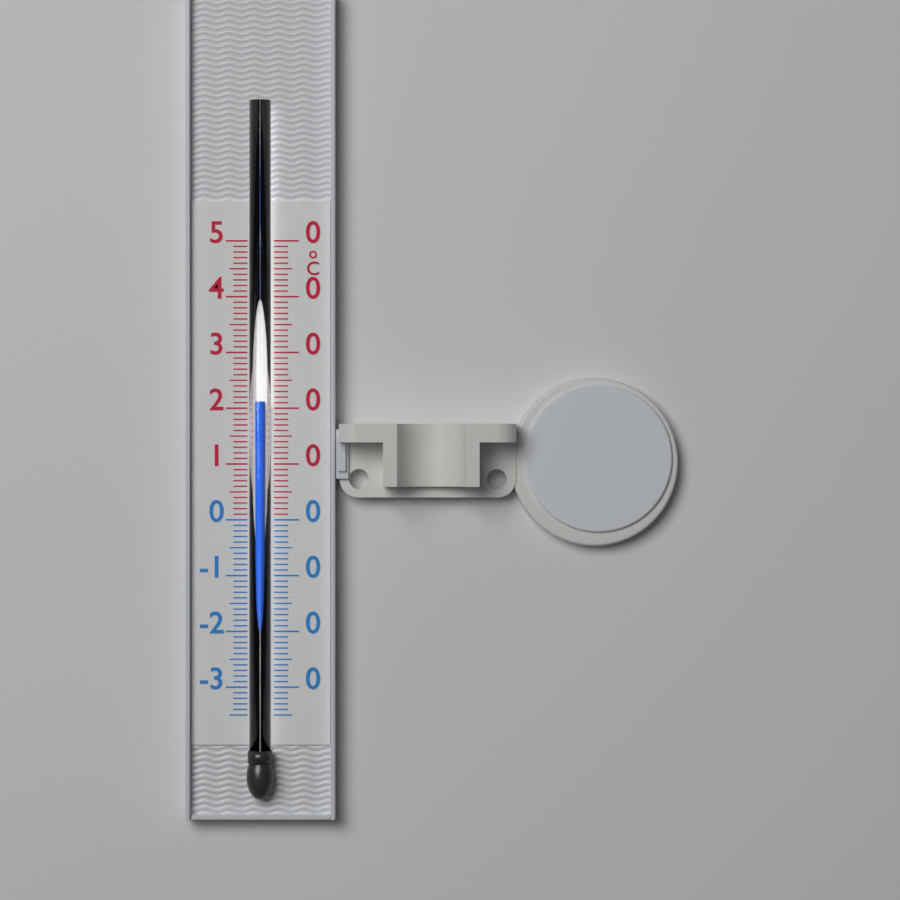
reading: 21 °C
